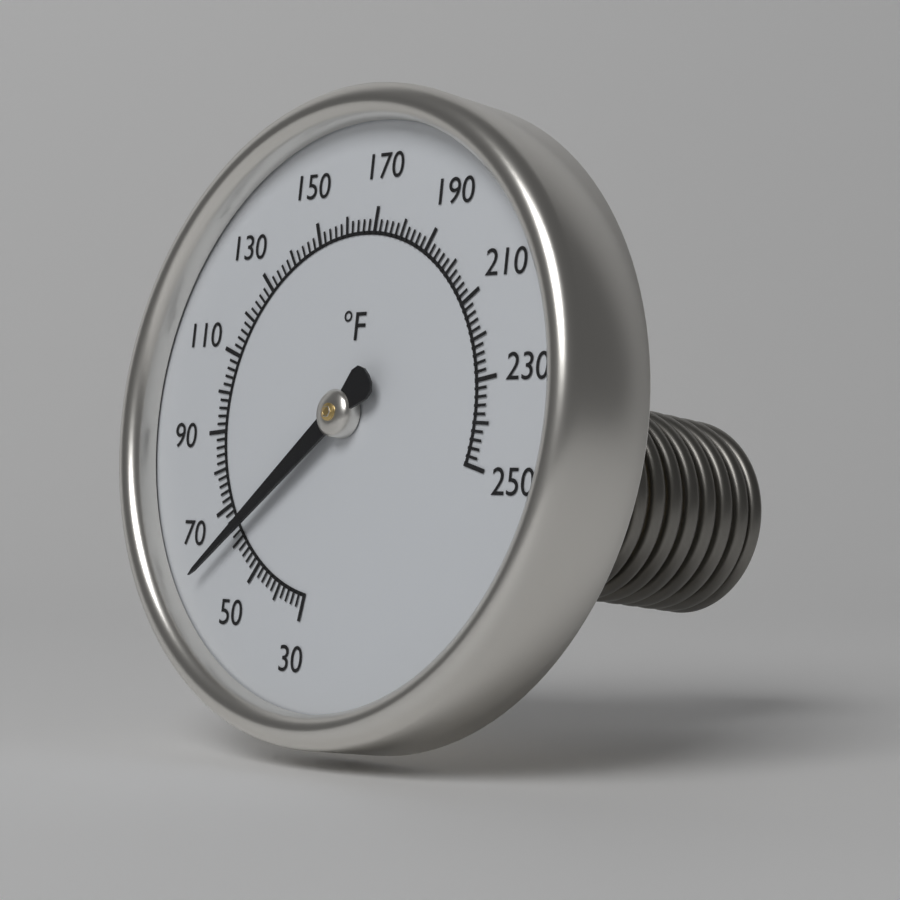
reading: 62 °F
